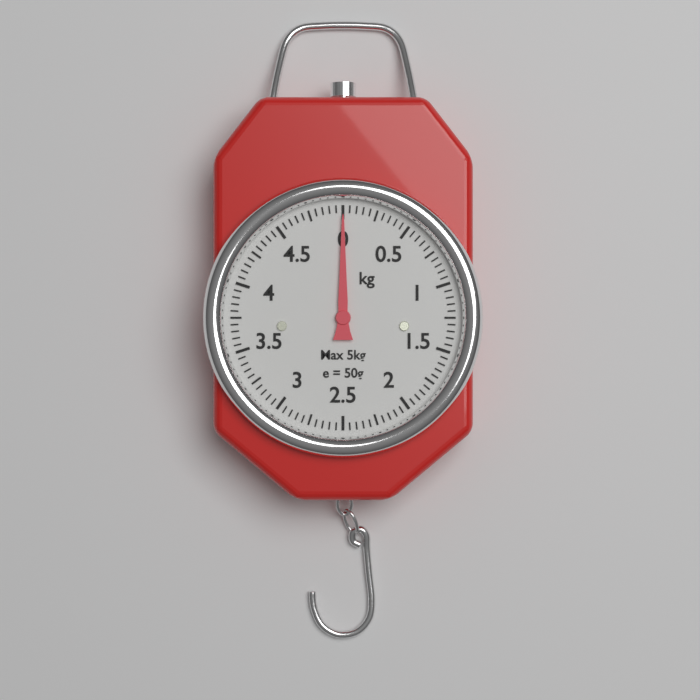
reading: 0.00 kg
